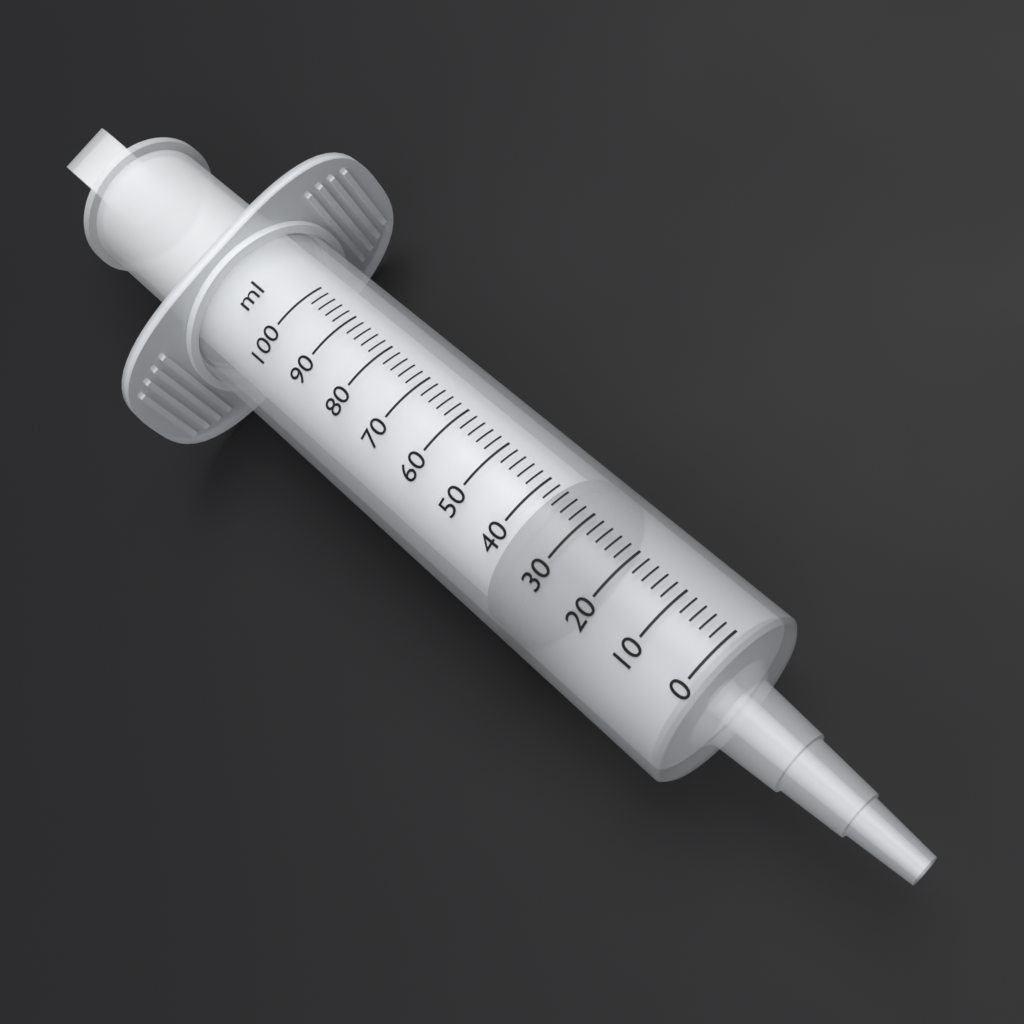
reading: 30 ml
